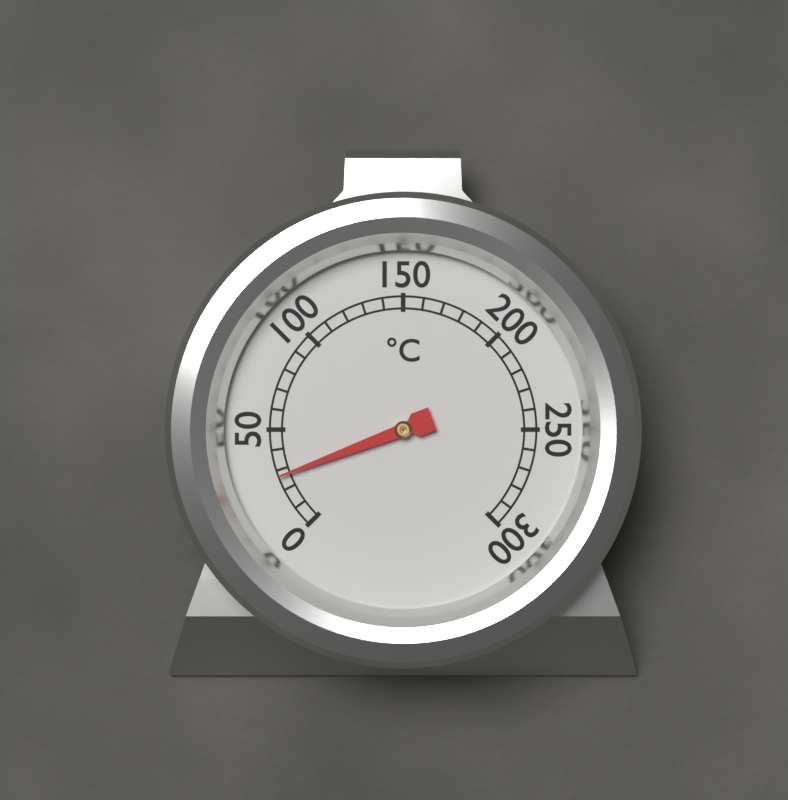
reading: 27 °C
